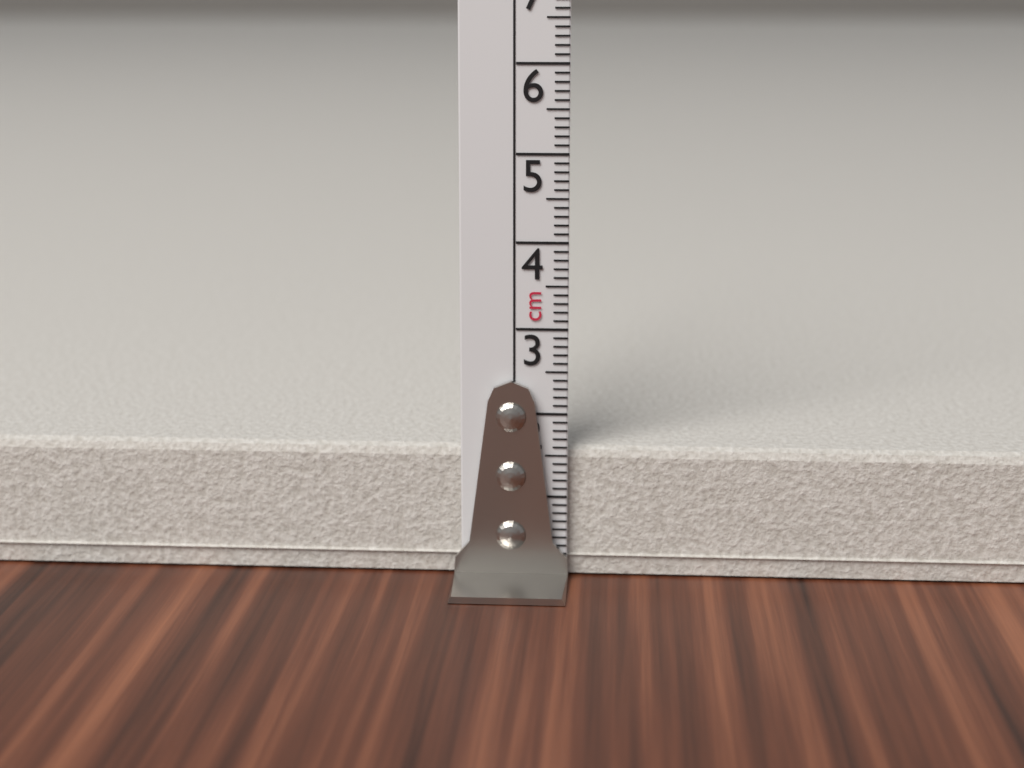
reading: 1.6 cm
